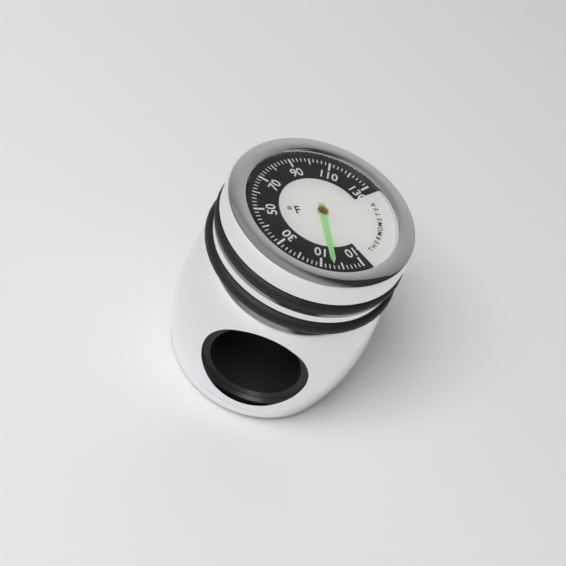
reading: 4 °F
